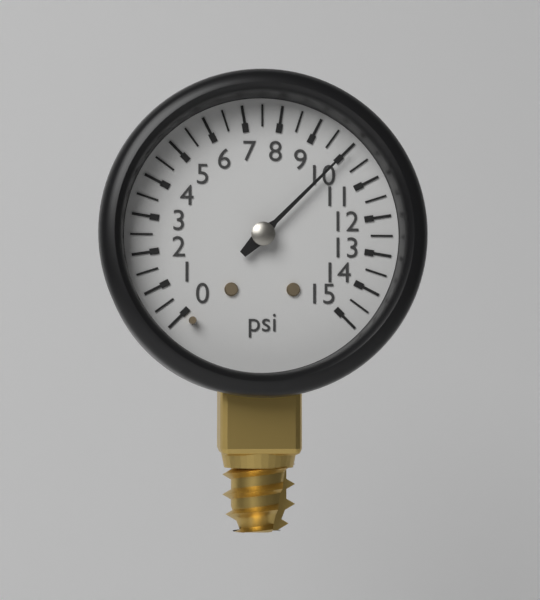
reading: 10.0 psi
